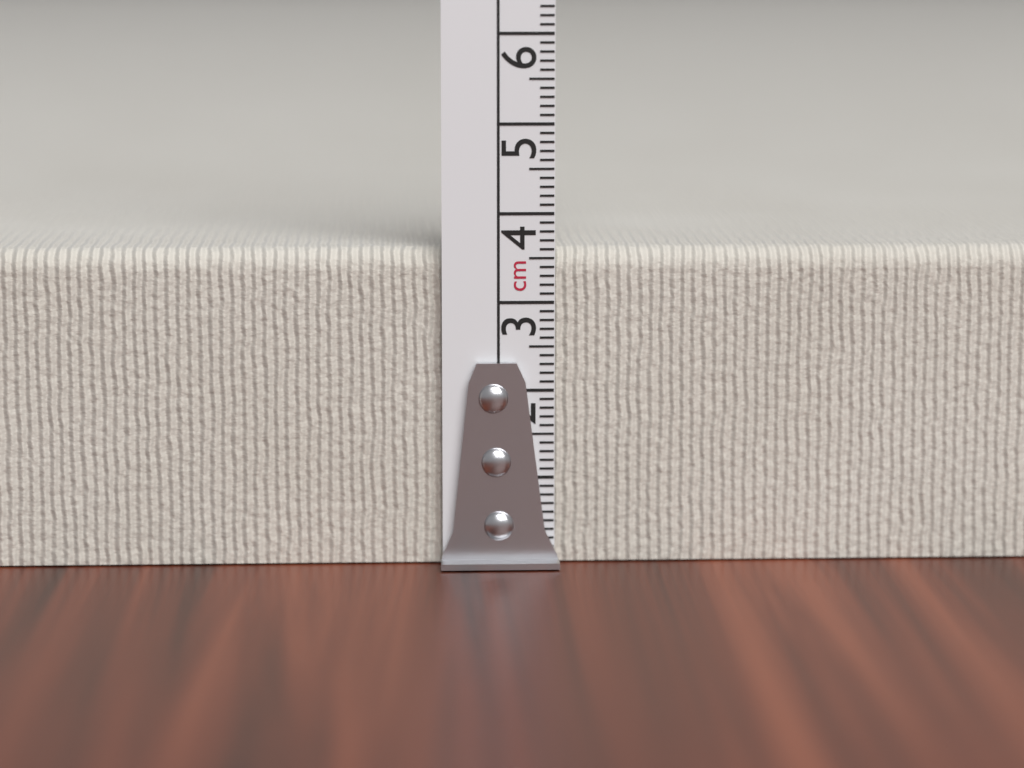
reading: 3.6 cm
